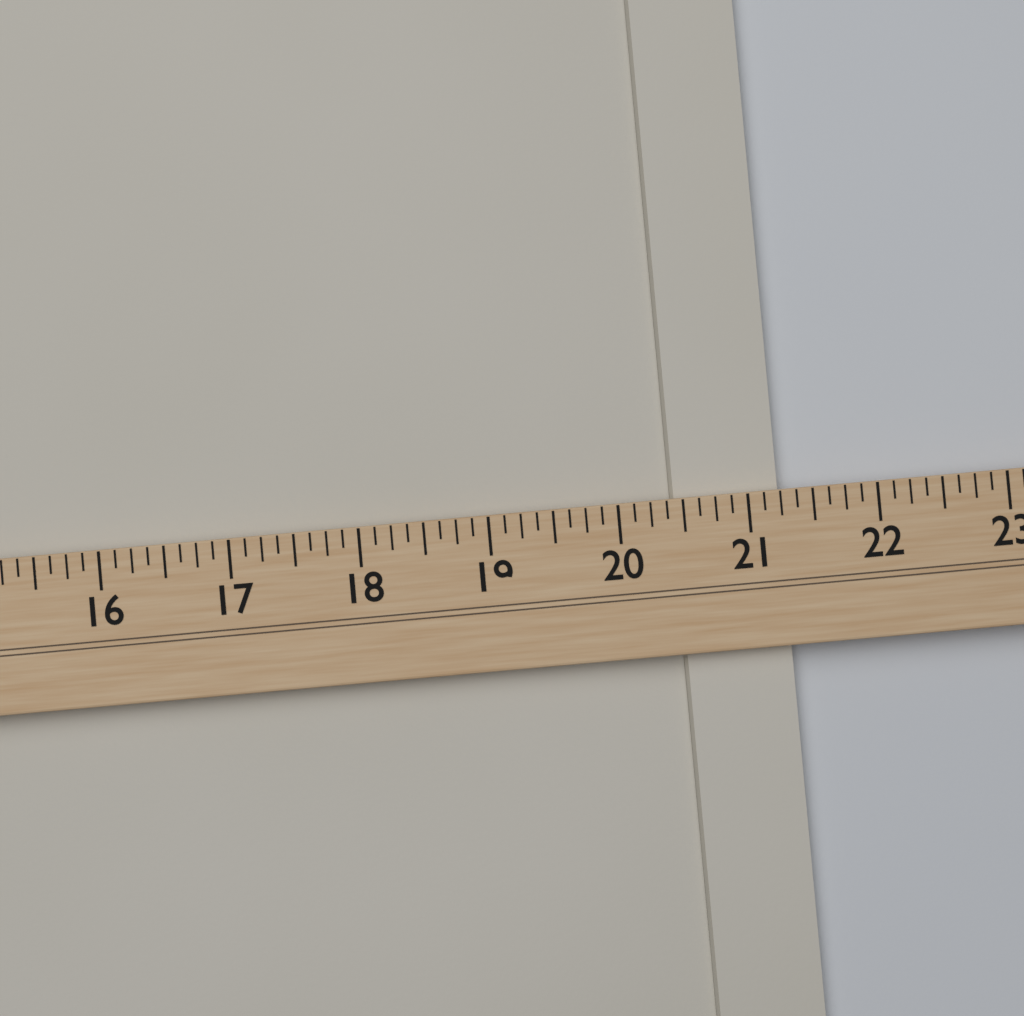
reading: 21.250 (no unit)
